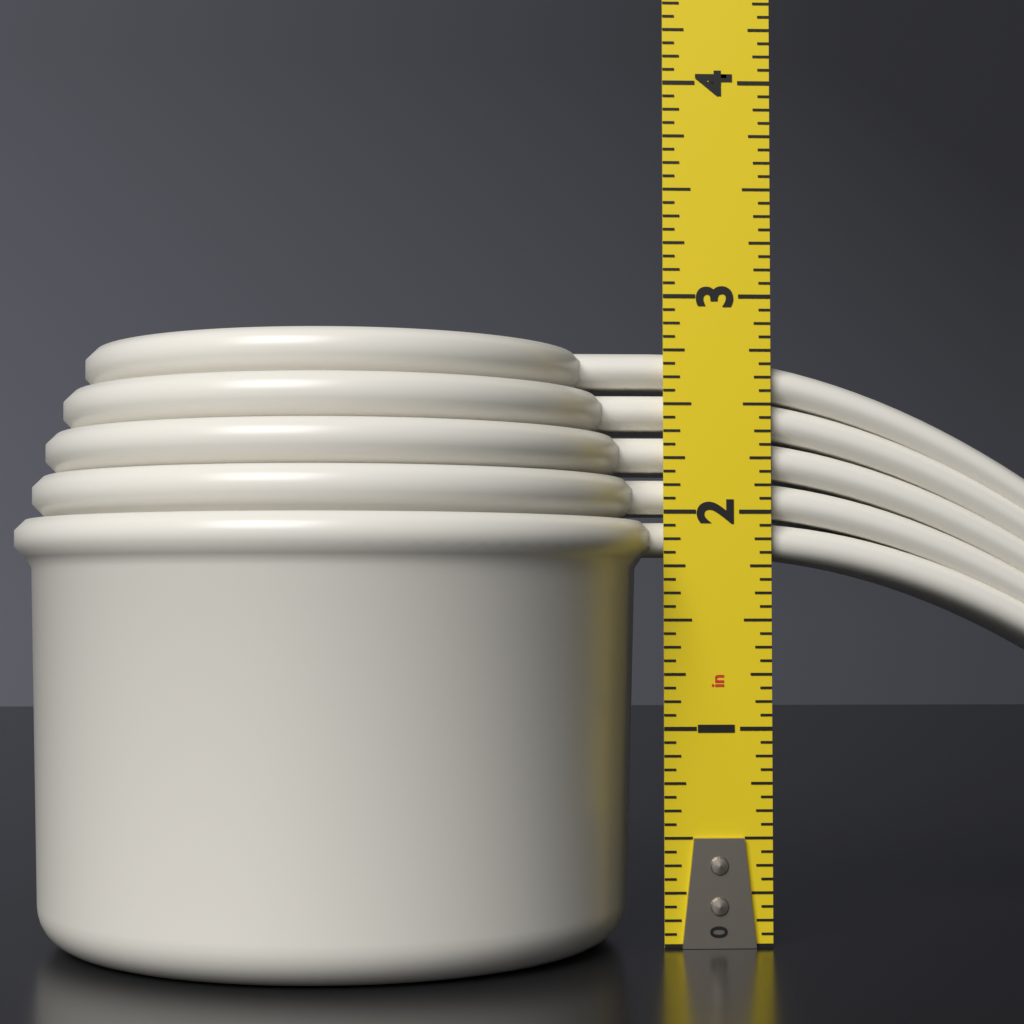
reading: 2.7500 in
